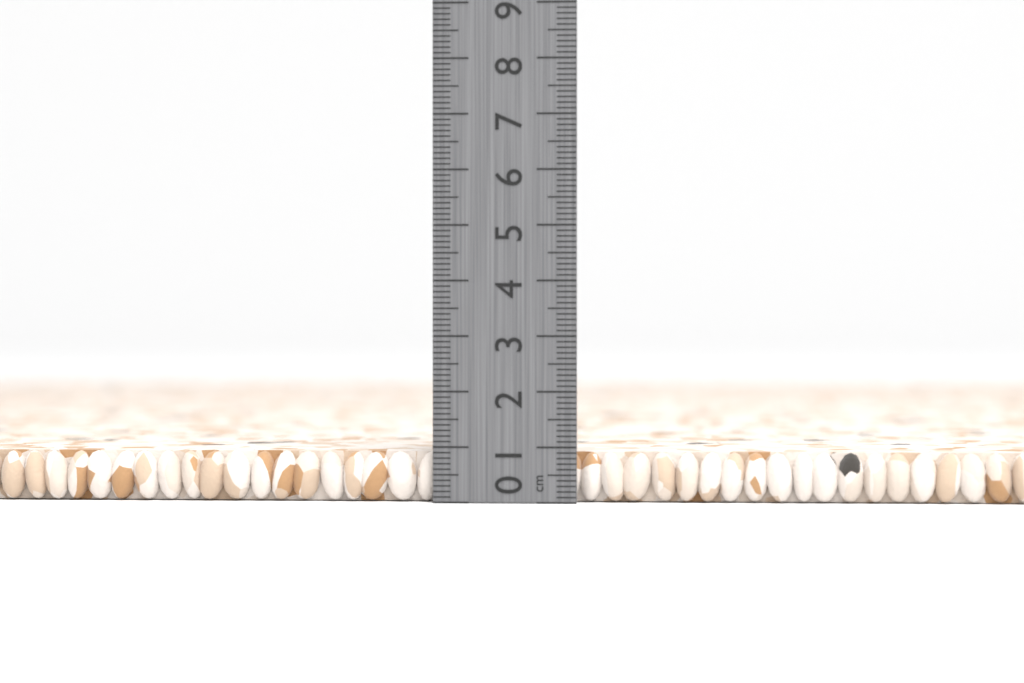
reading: 0.9 cm
